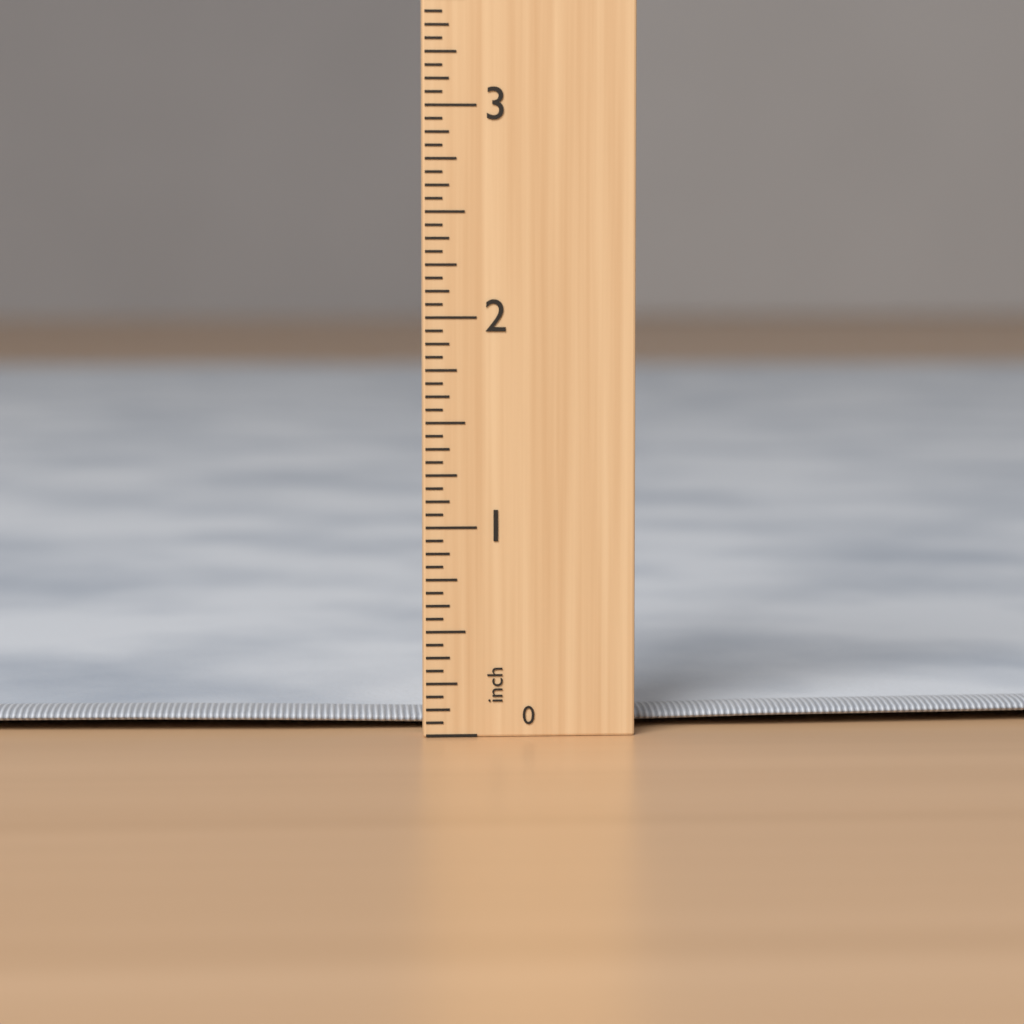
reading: 0.1250 inch
